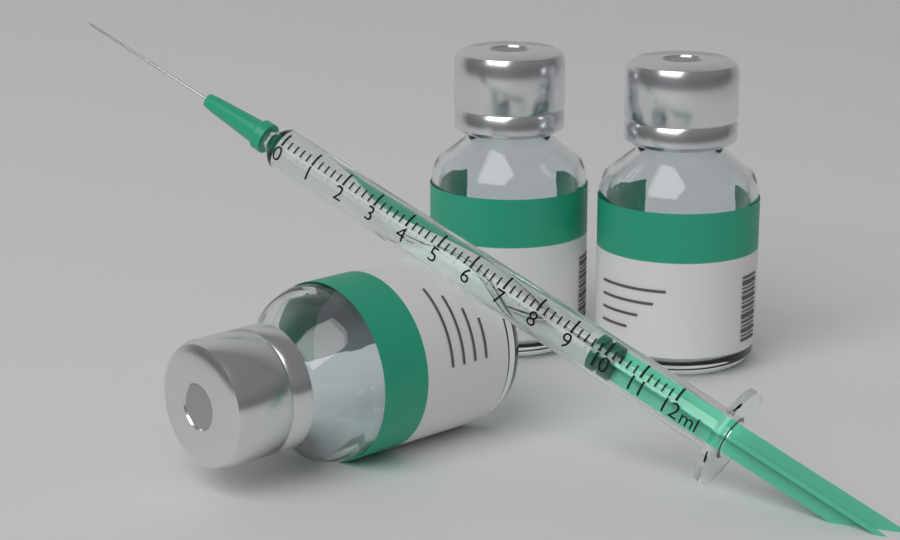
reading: 9.6 ml
